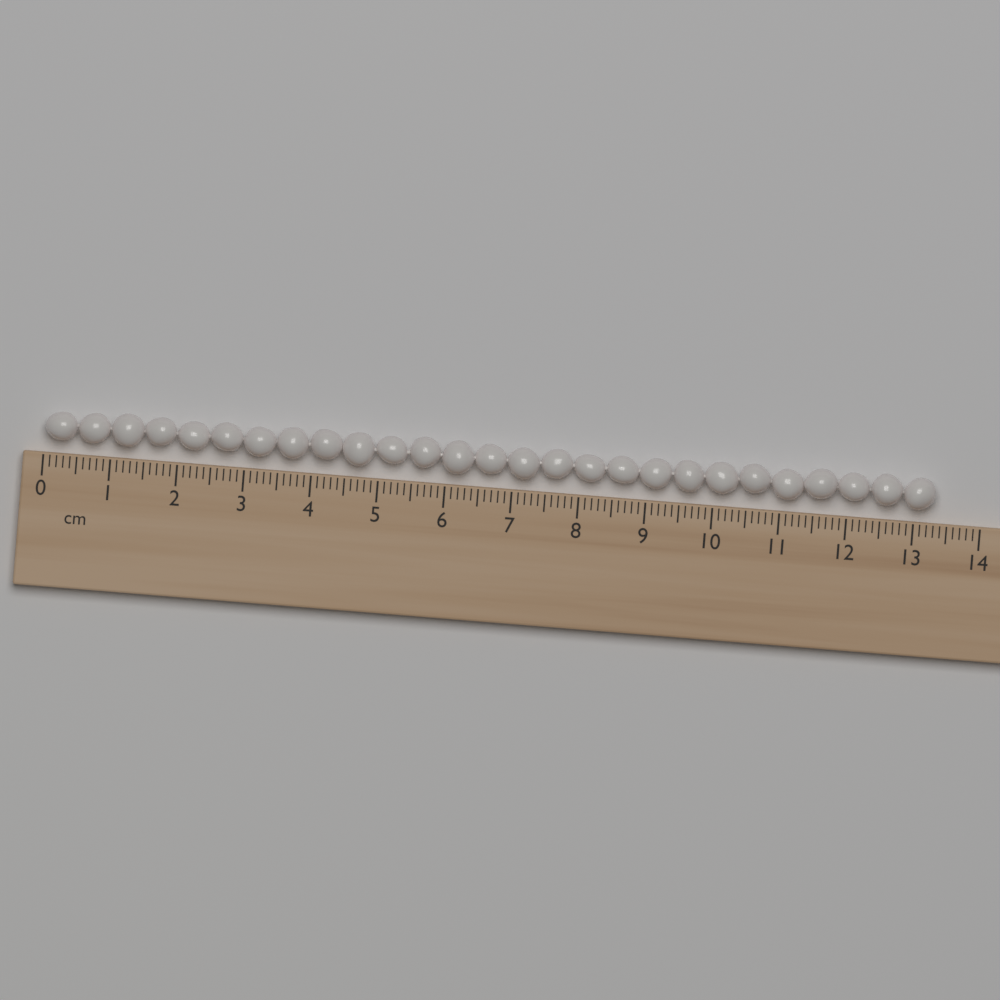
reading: 13.3 cm
